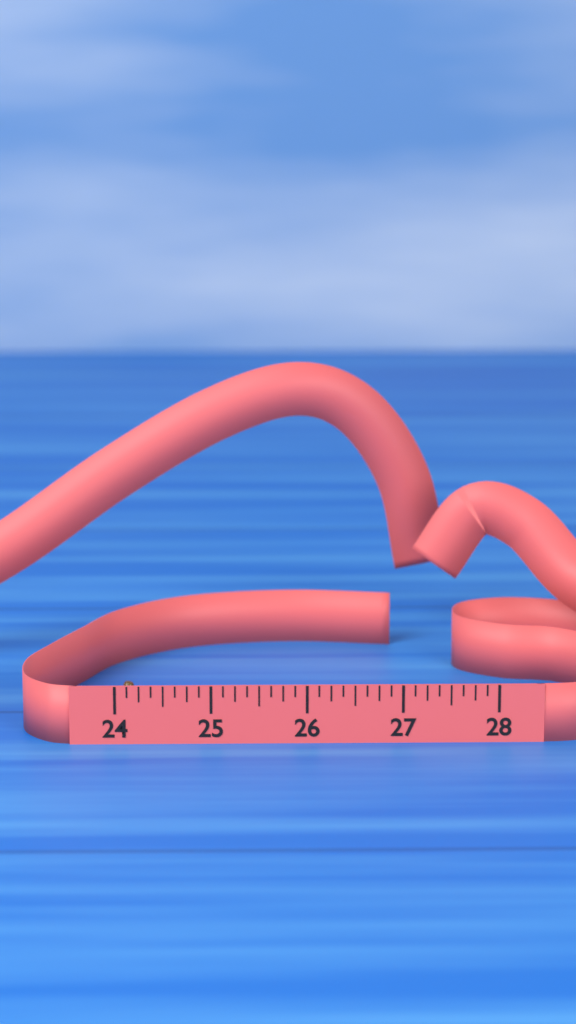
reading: 24.125 (no unit)
